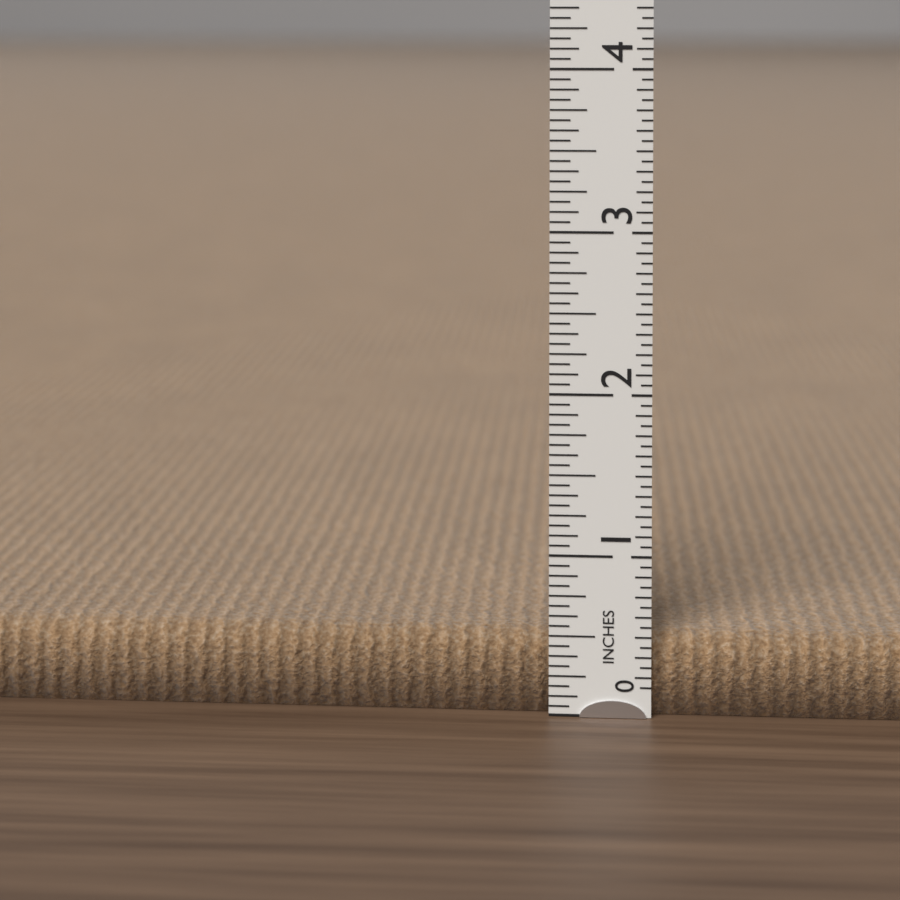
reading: 0.5000 in
